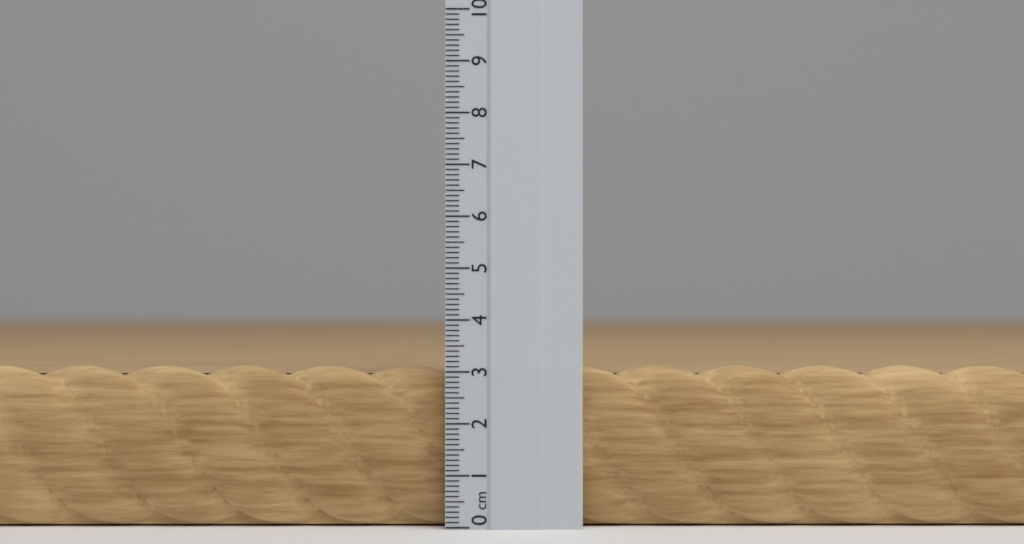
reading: 3.1 cm
